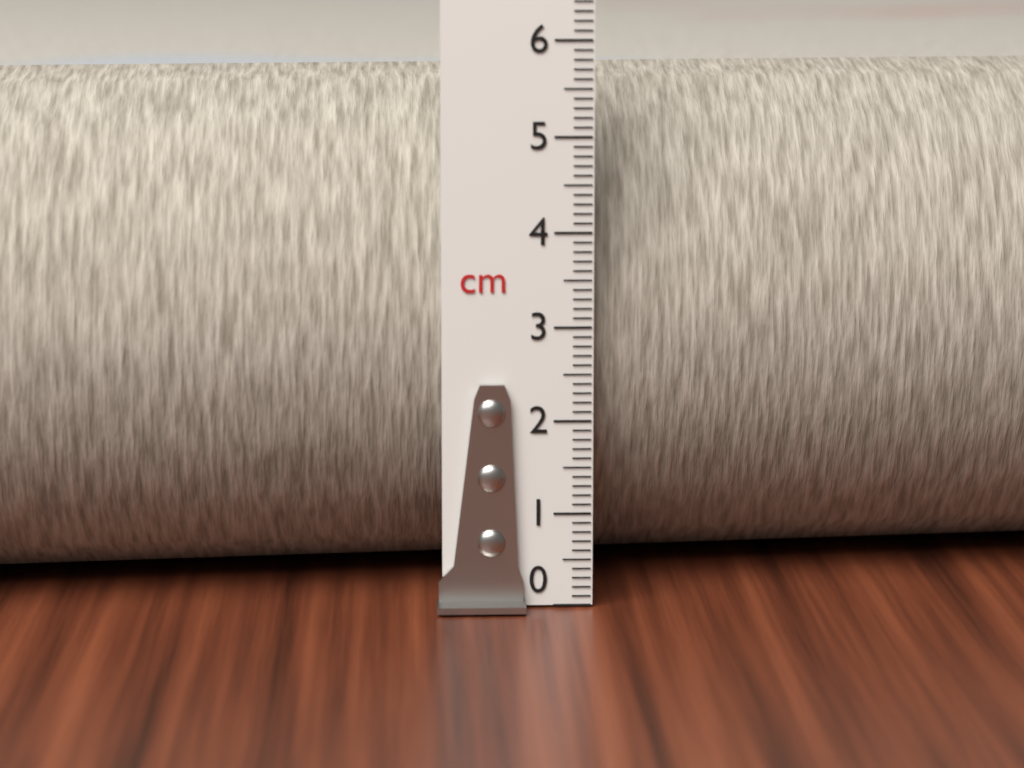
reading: 5.6 cm
